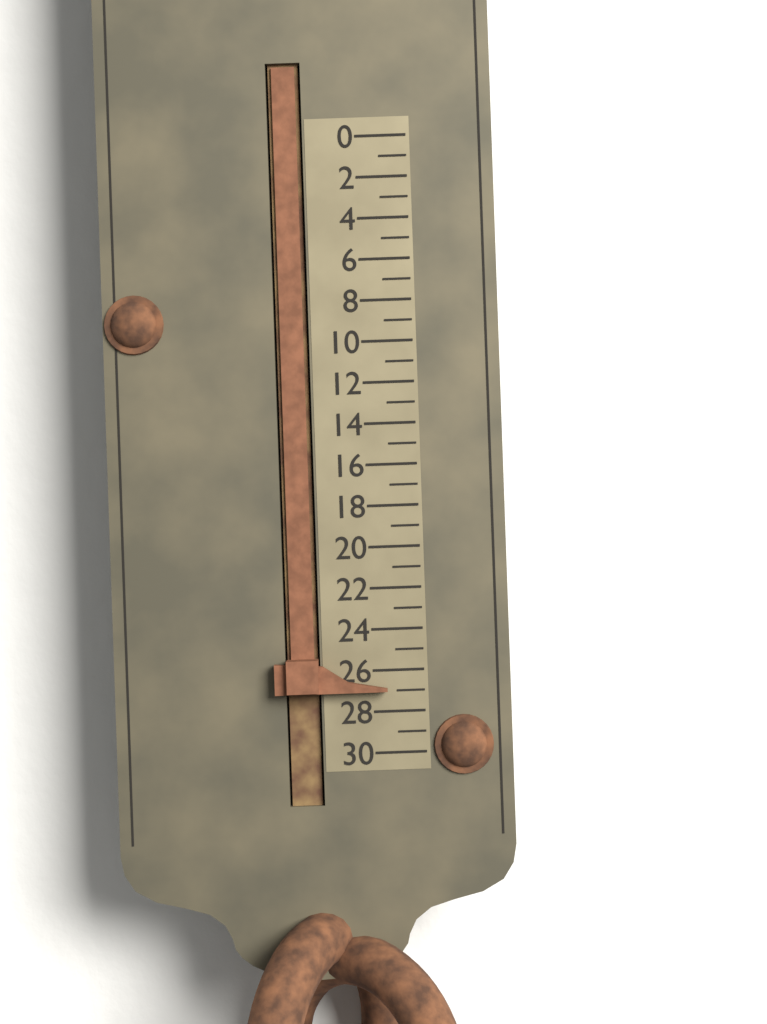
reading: 27 (no unit)
